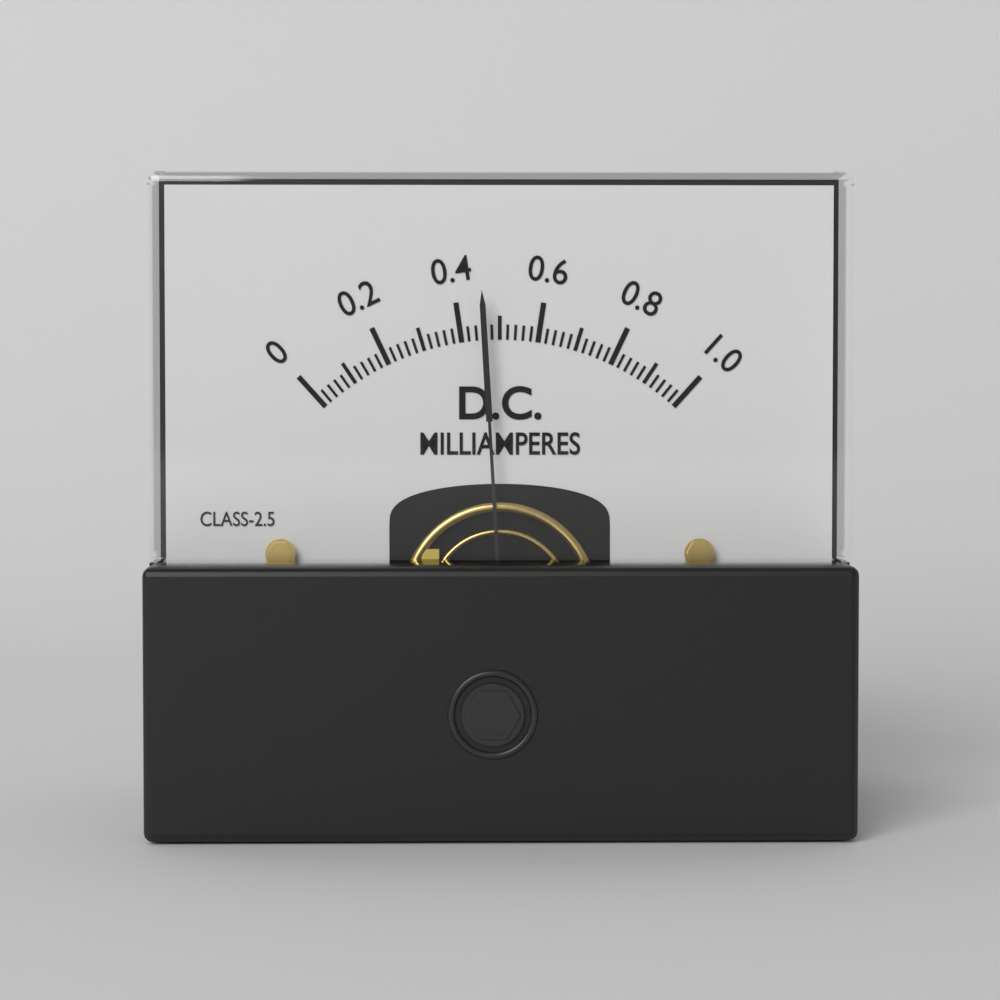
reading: 0.46 mA
